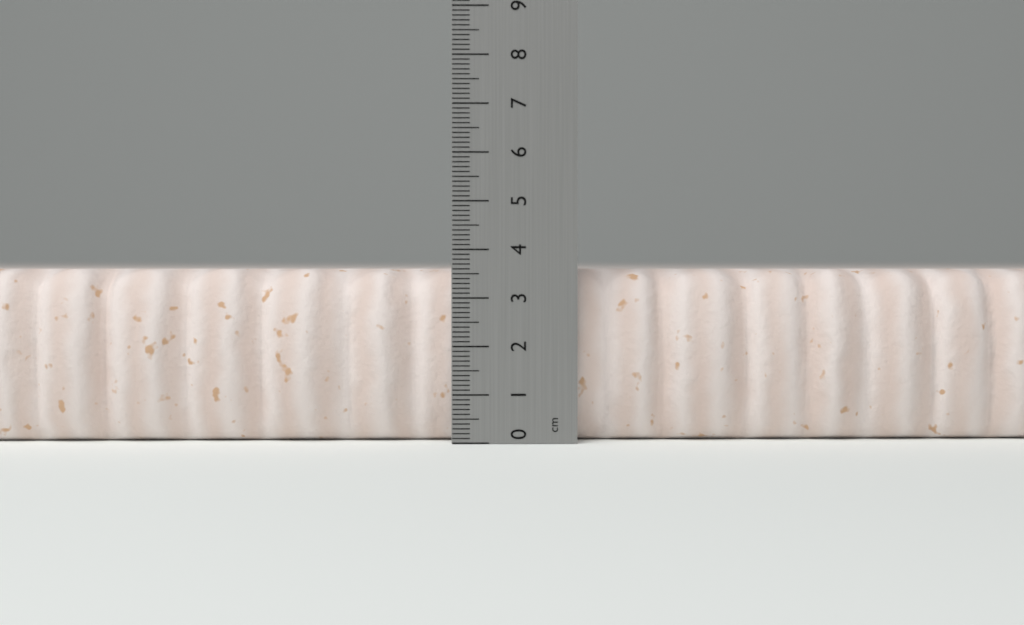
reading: 3.6 cm
